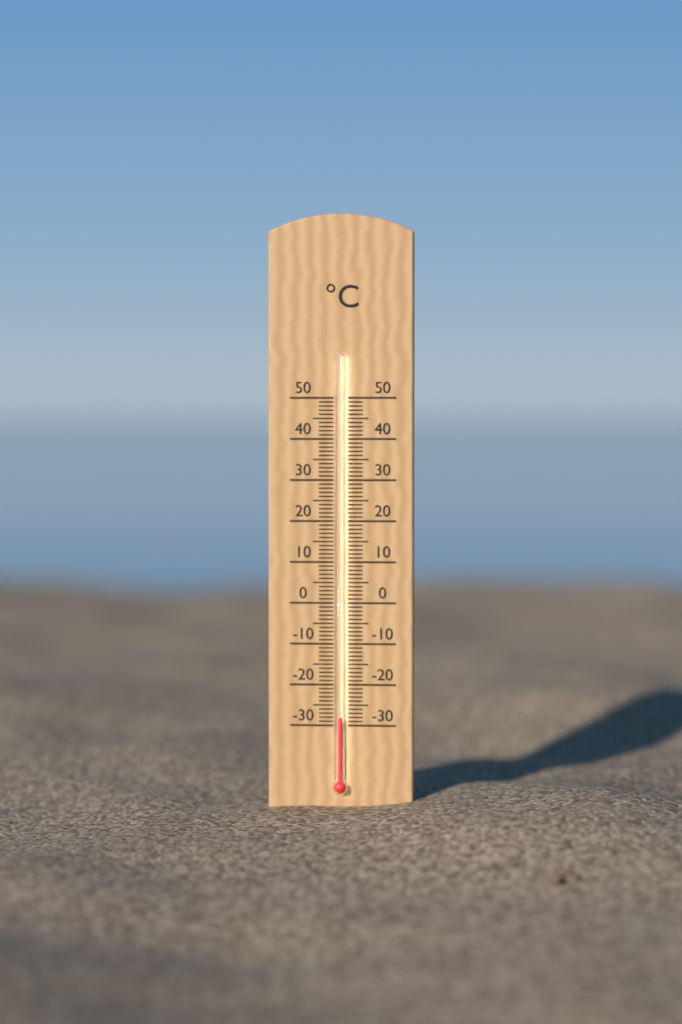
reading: -28 °C
